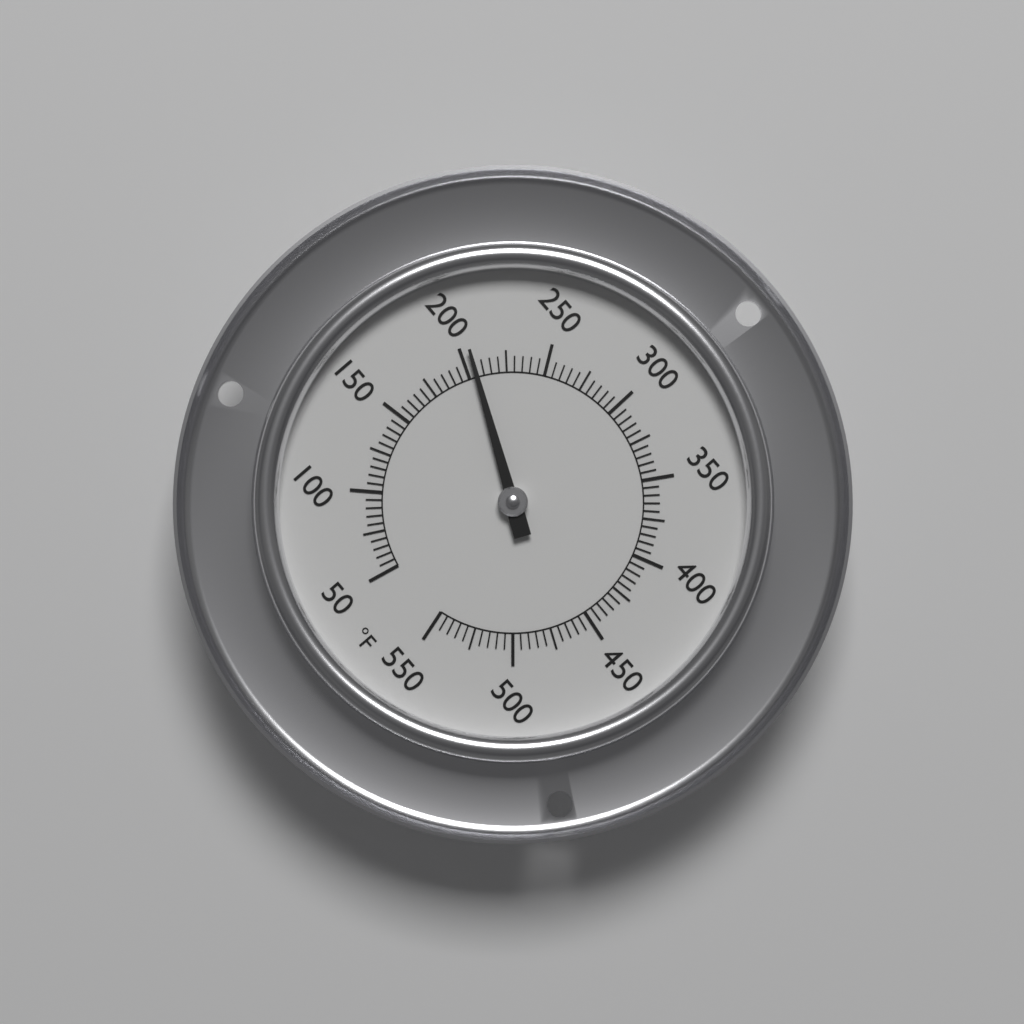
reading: 205 °F
